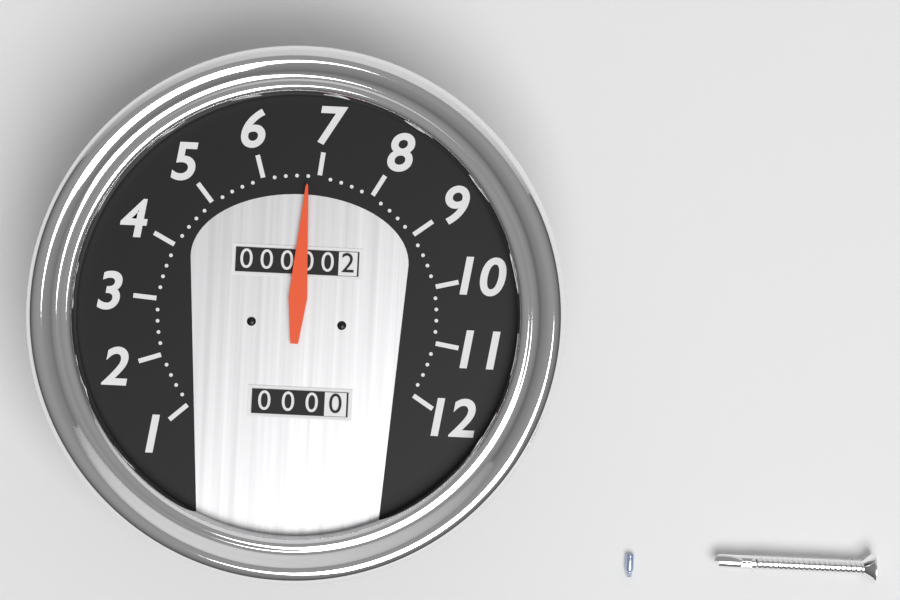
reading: 6.8 (no unit)
